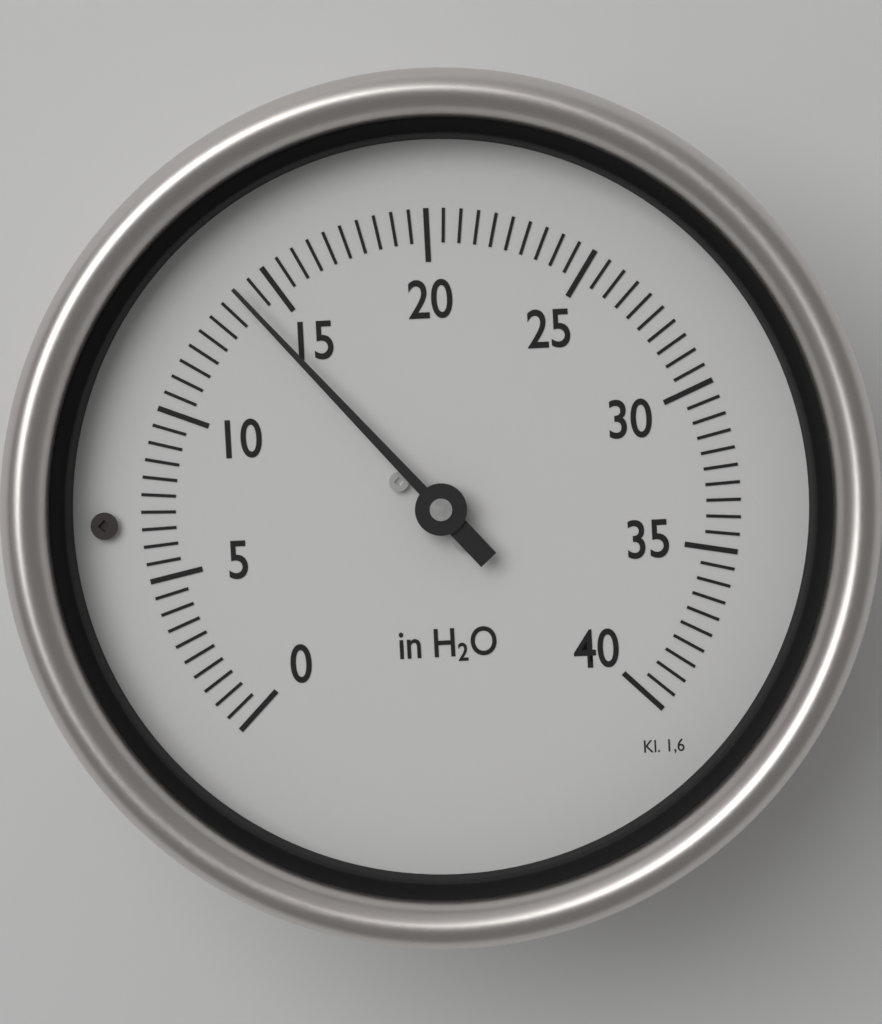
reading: 14.0 in H2O
